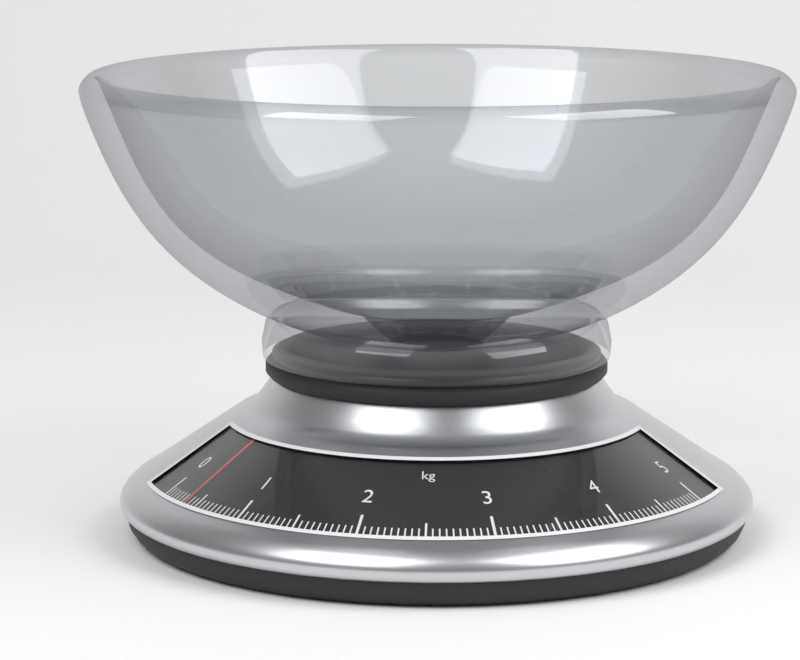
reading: 0.35 kg
